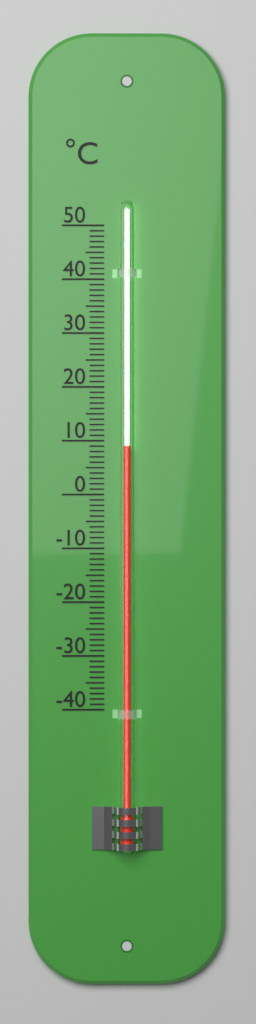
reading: 9 °C
